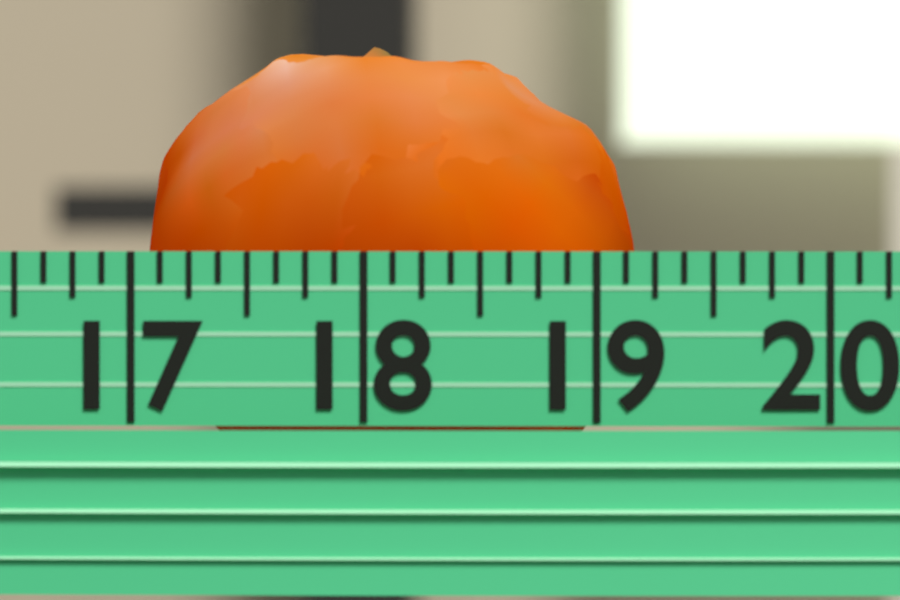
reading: 19.125 (no unit)
